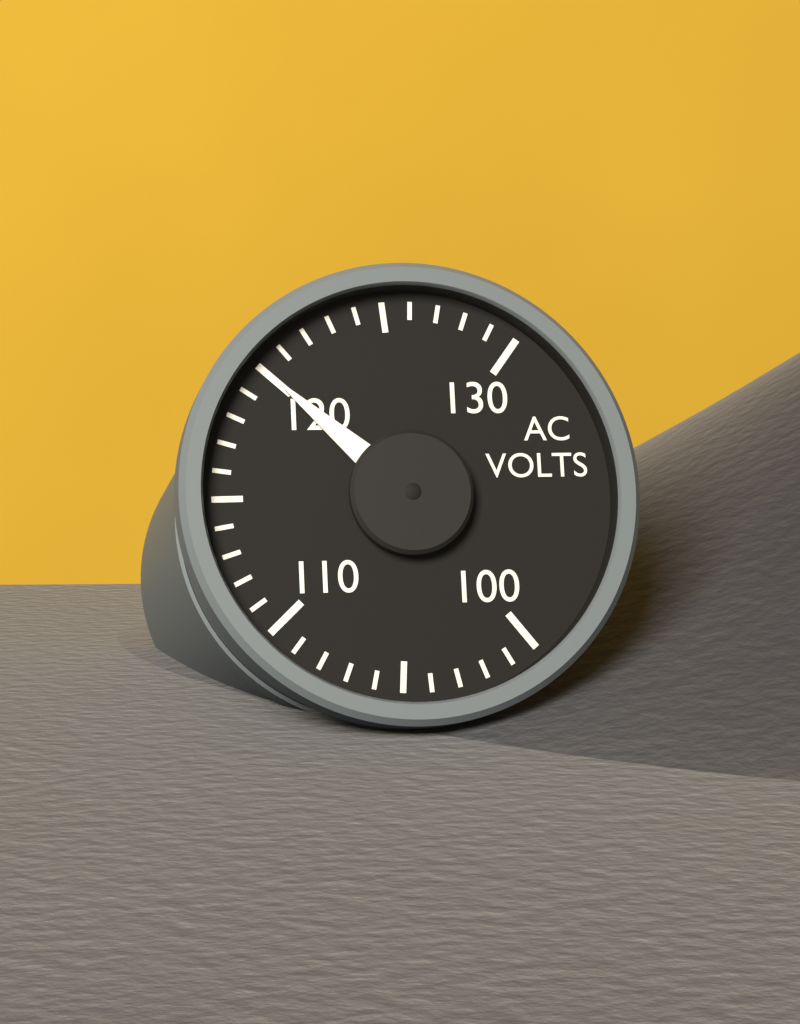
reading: 120 V
